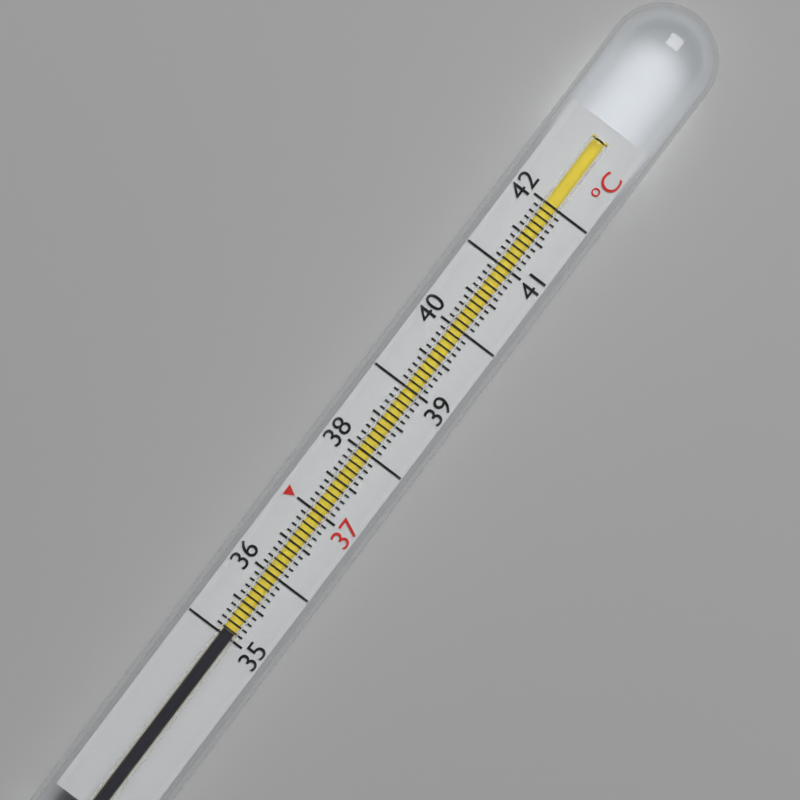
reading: 35.1 °C
